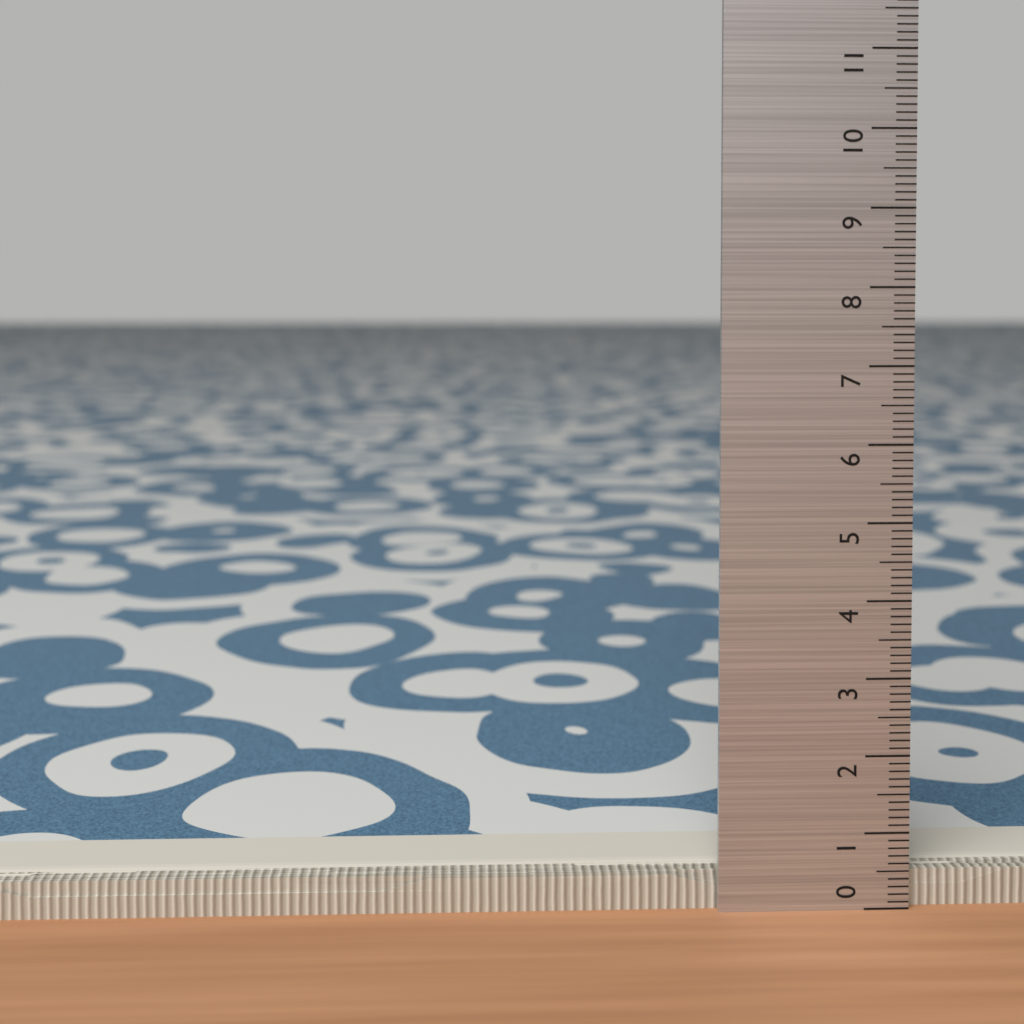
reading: 0.5 (no unit)
